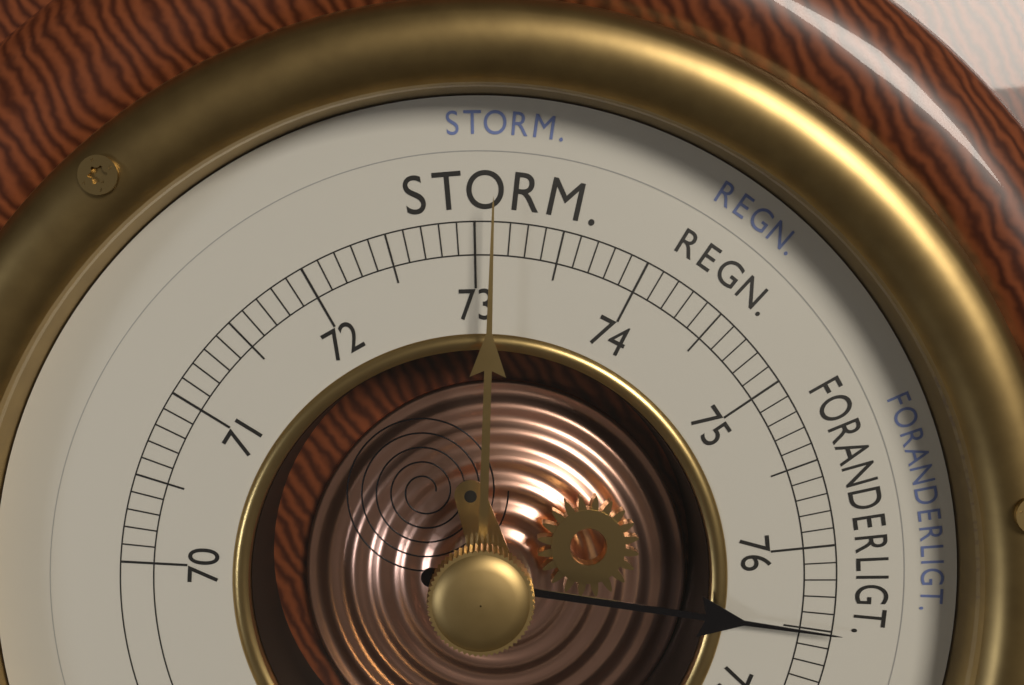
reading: 76.5 cm
